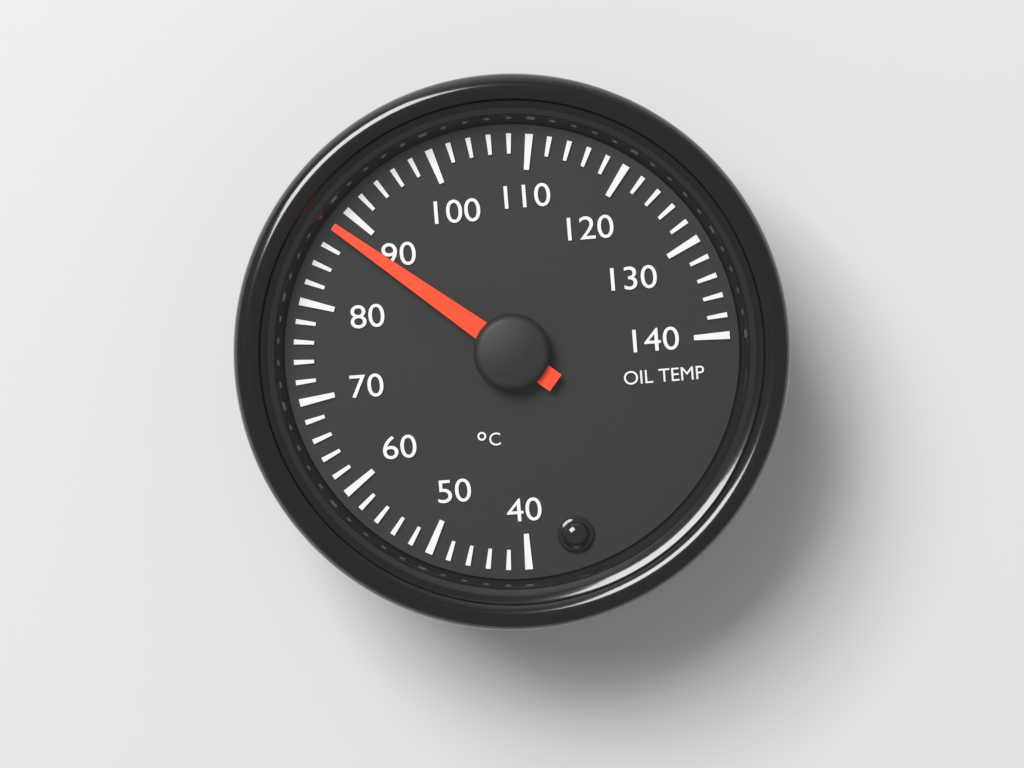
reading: 88 °C
